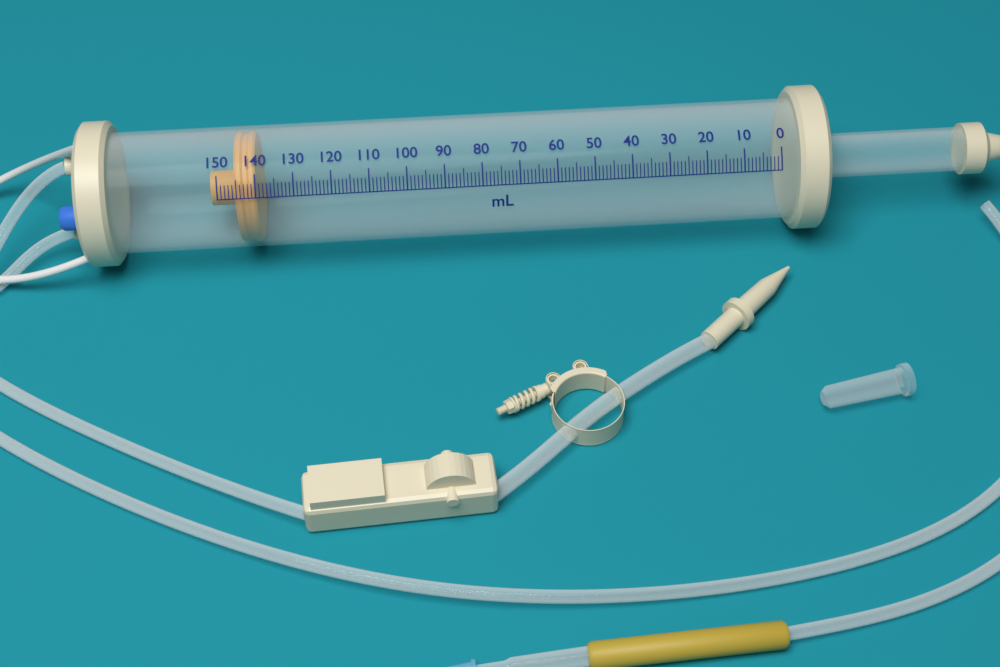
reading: 140 ml
